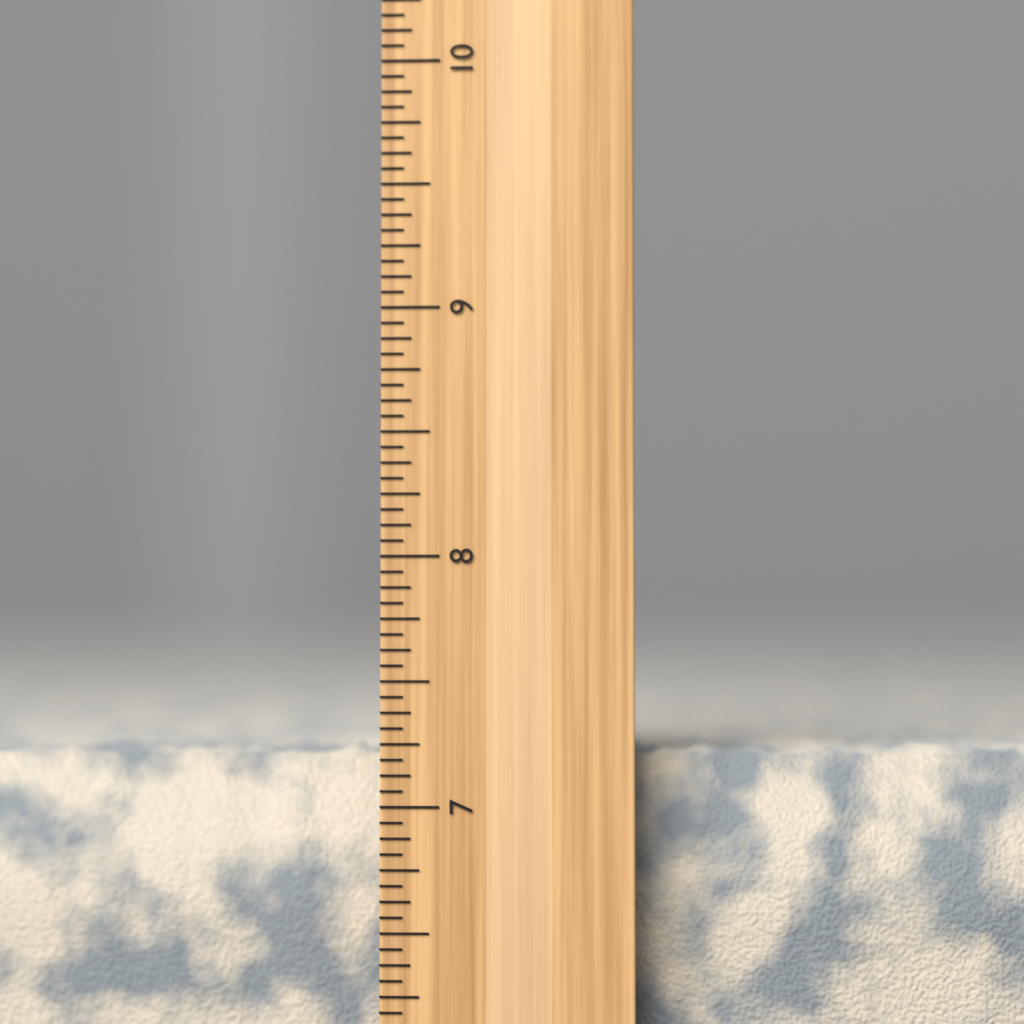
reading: 7.2500 inch
